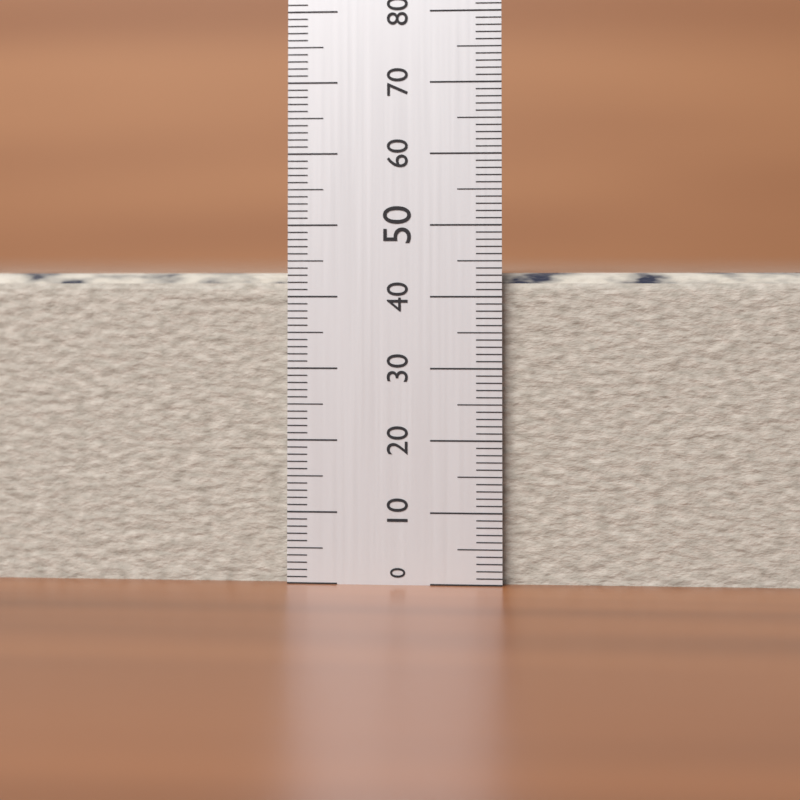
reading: 44 (no unit)
